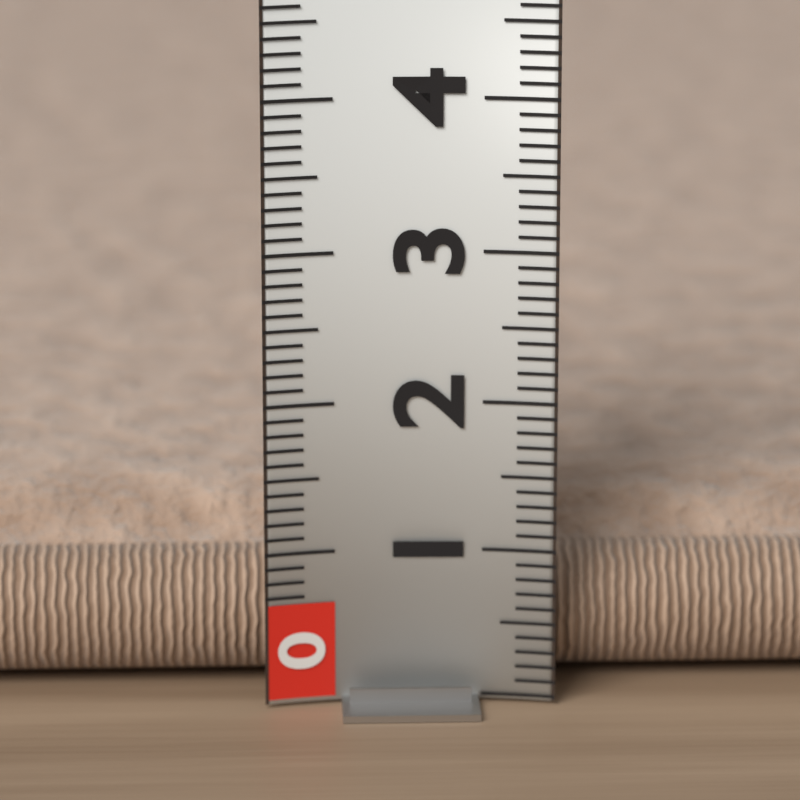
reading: 1.1 (no unit)
